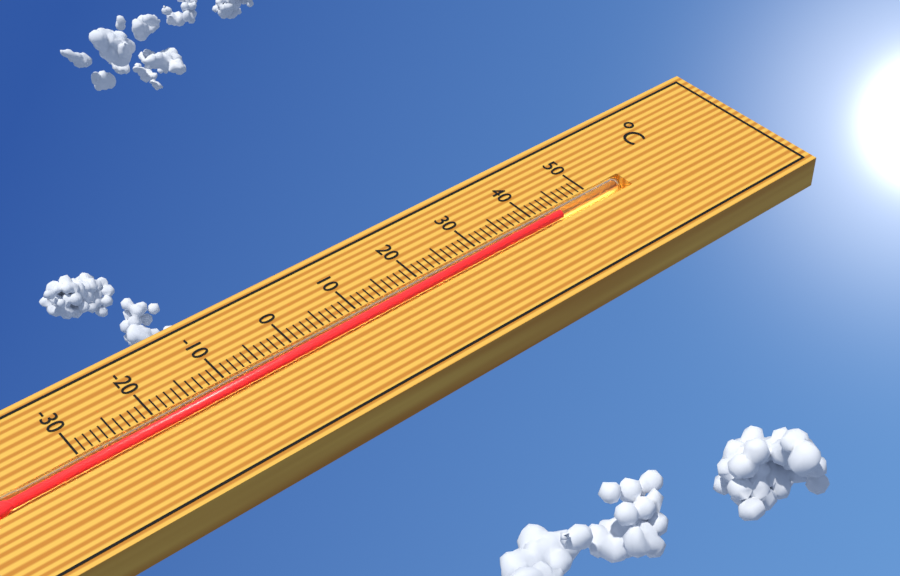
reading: 44 °C
